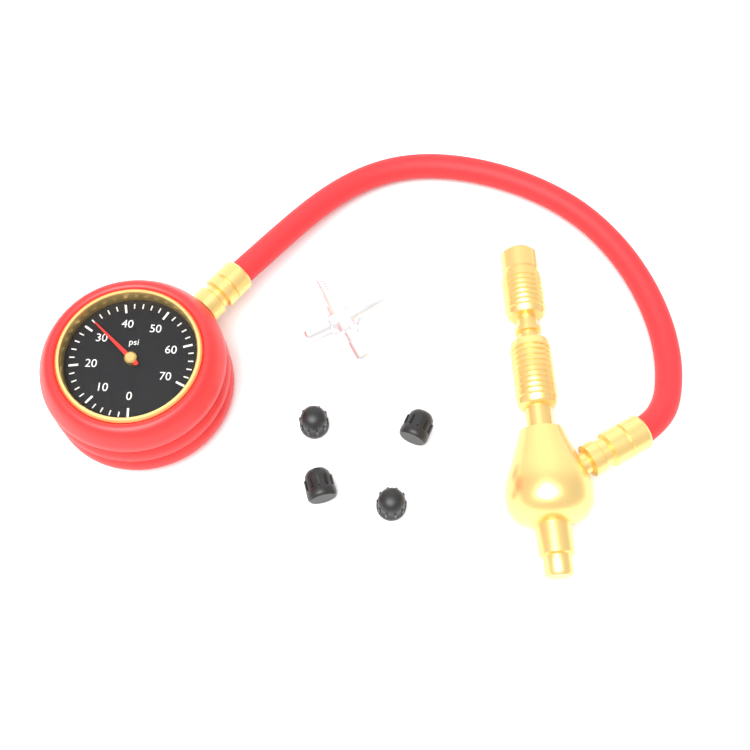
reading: 32 psi
